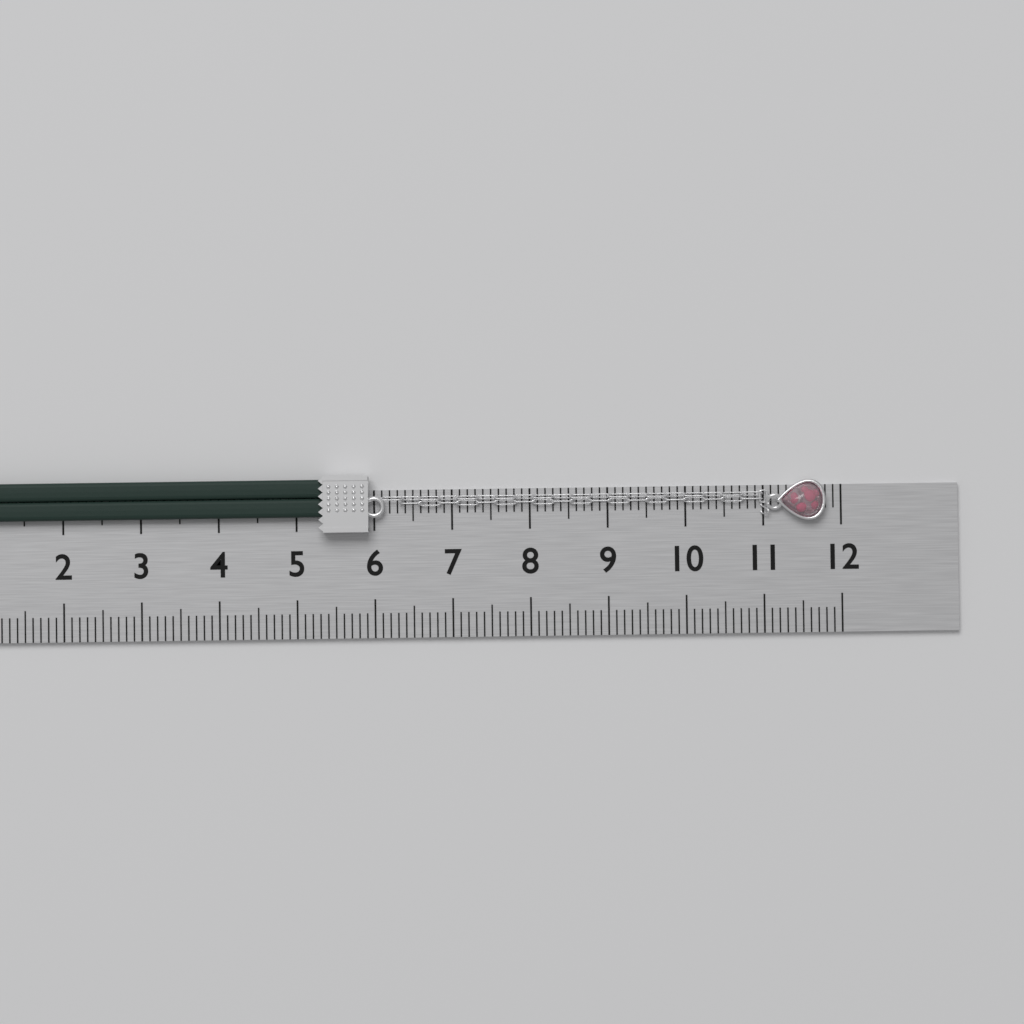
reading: 11.8 (no unit)
